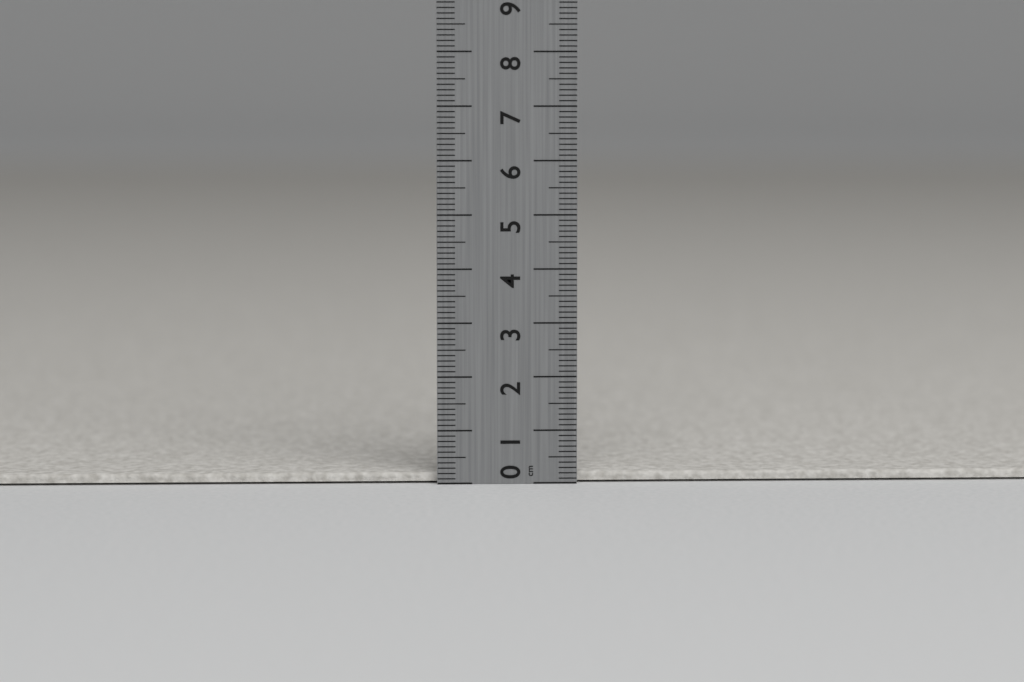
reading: 0.2 cm
